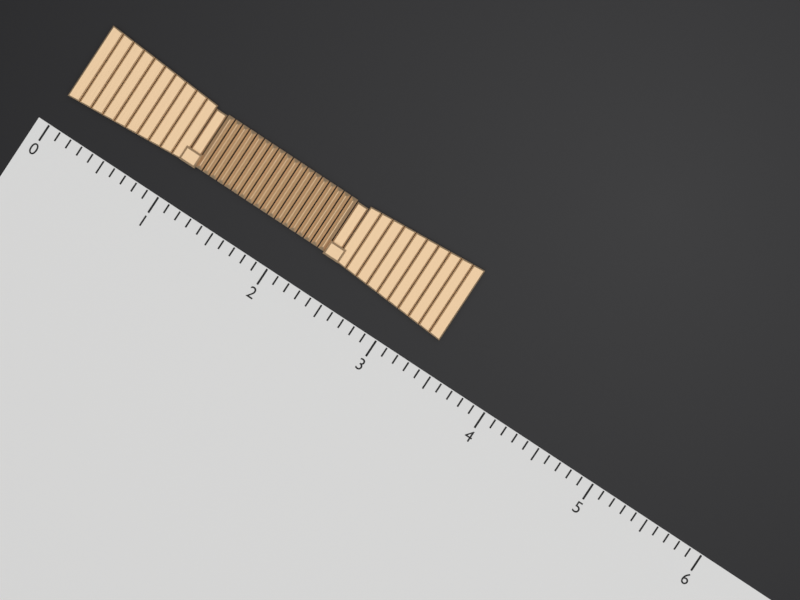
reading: 3.4 (no unit)
